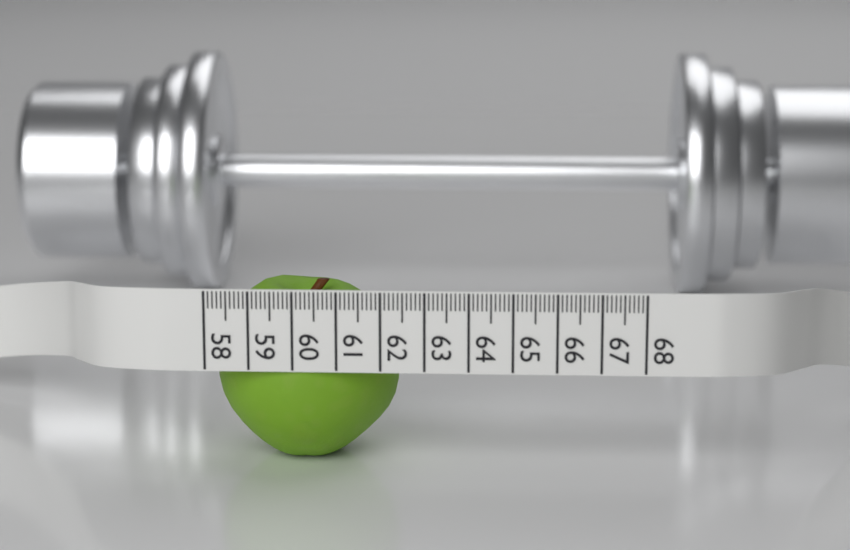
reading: 62.3 (no unit)
